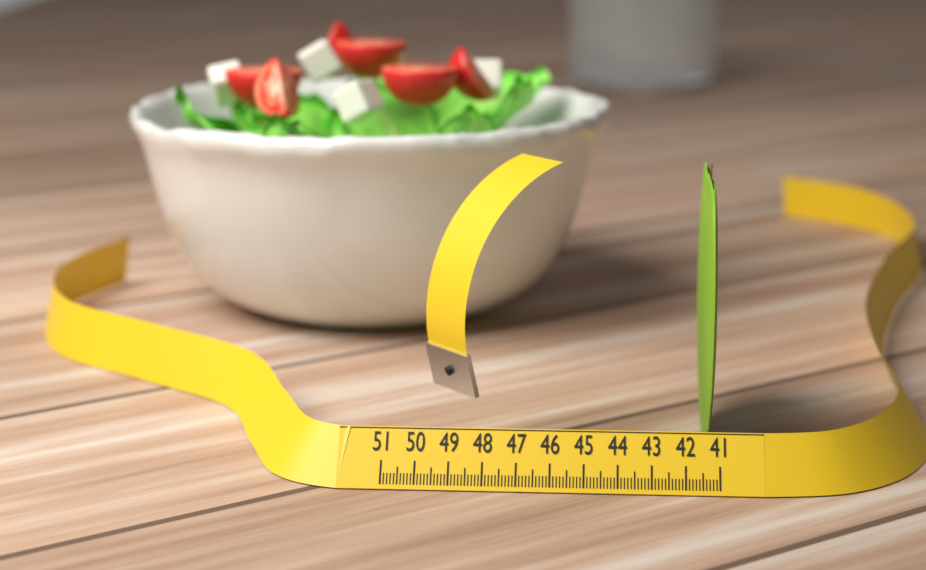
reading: 41.4 (no unit)
